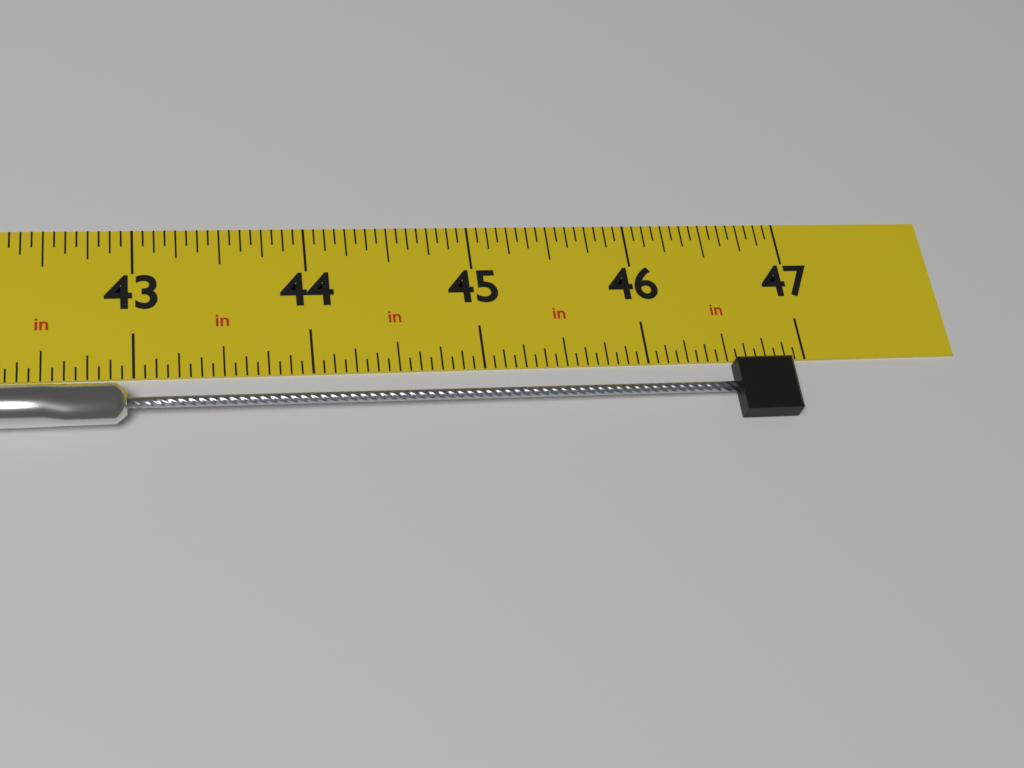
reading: 46.8750 in
